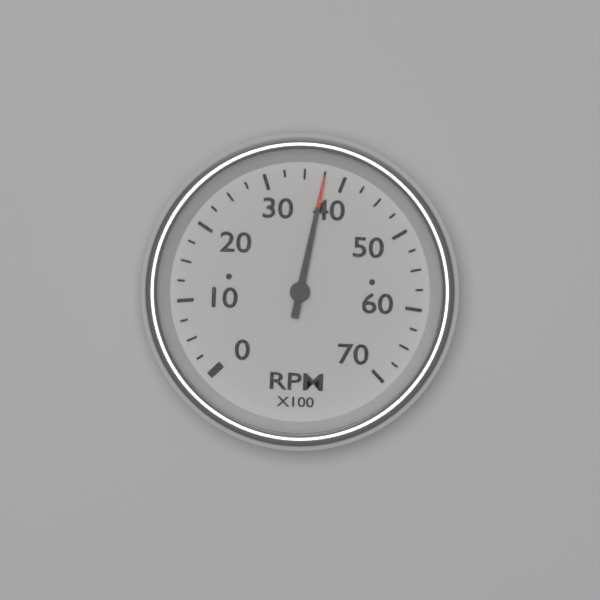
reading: 3750 RPM
